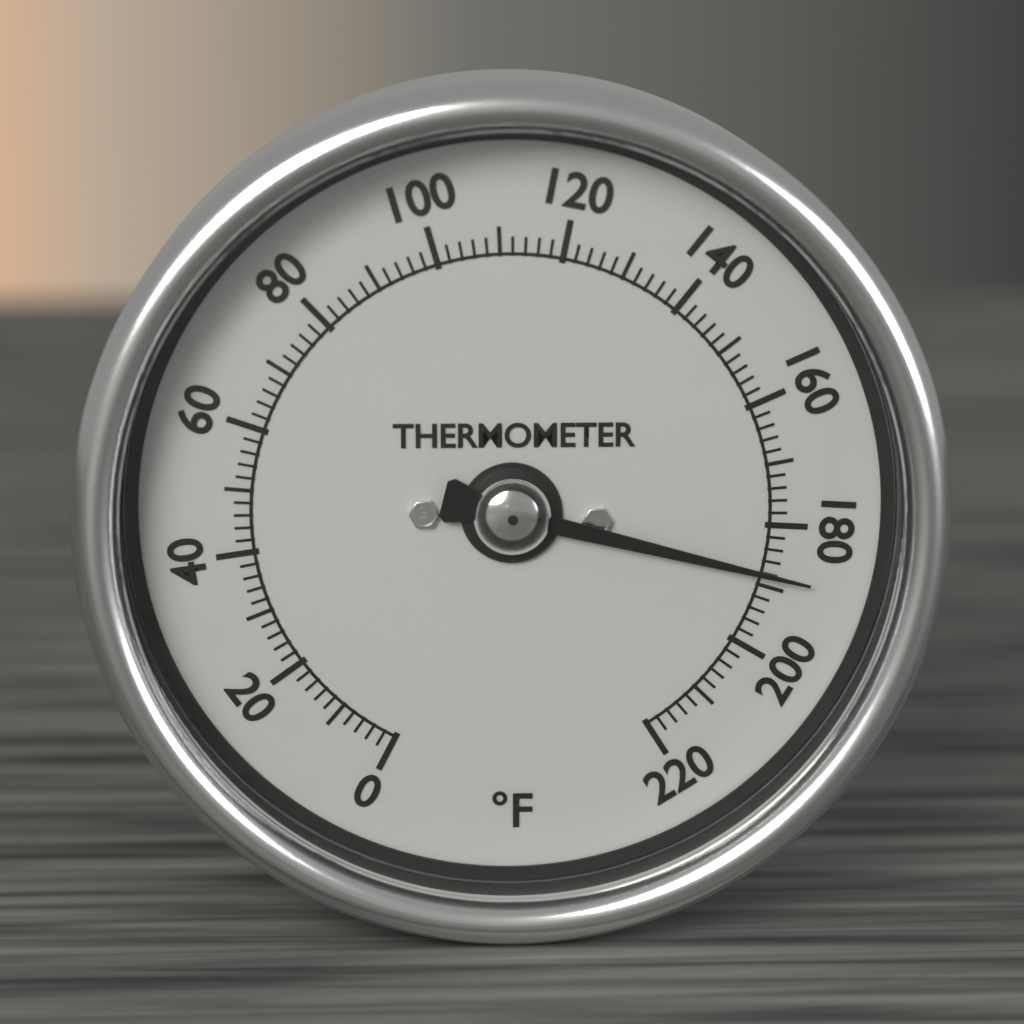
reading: 188 °F
